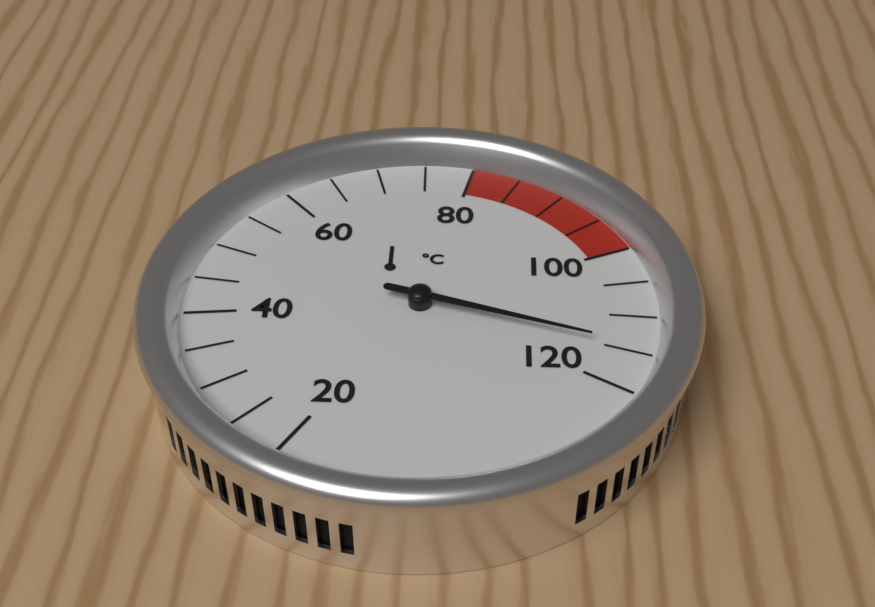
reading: 115 °C
